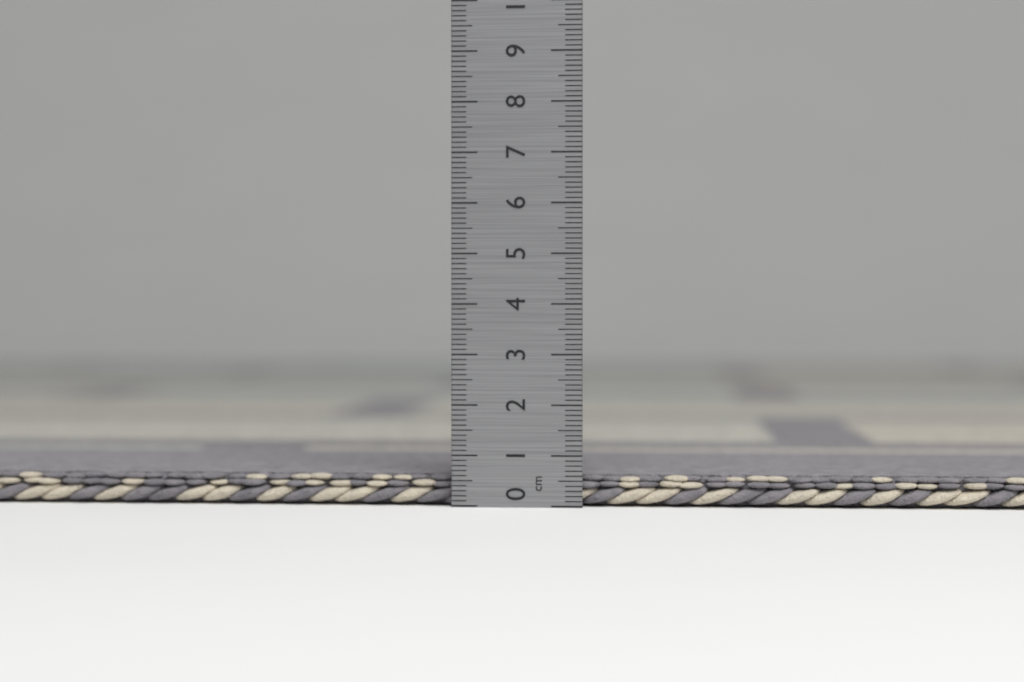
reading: 0.6 cm
